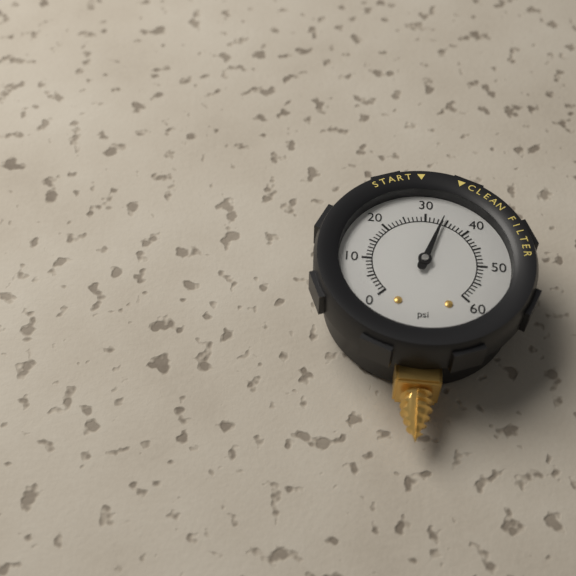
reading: 34 psi
